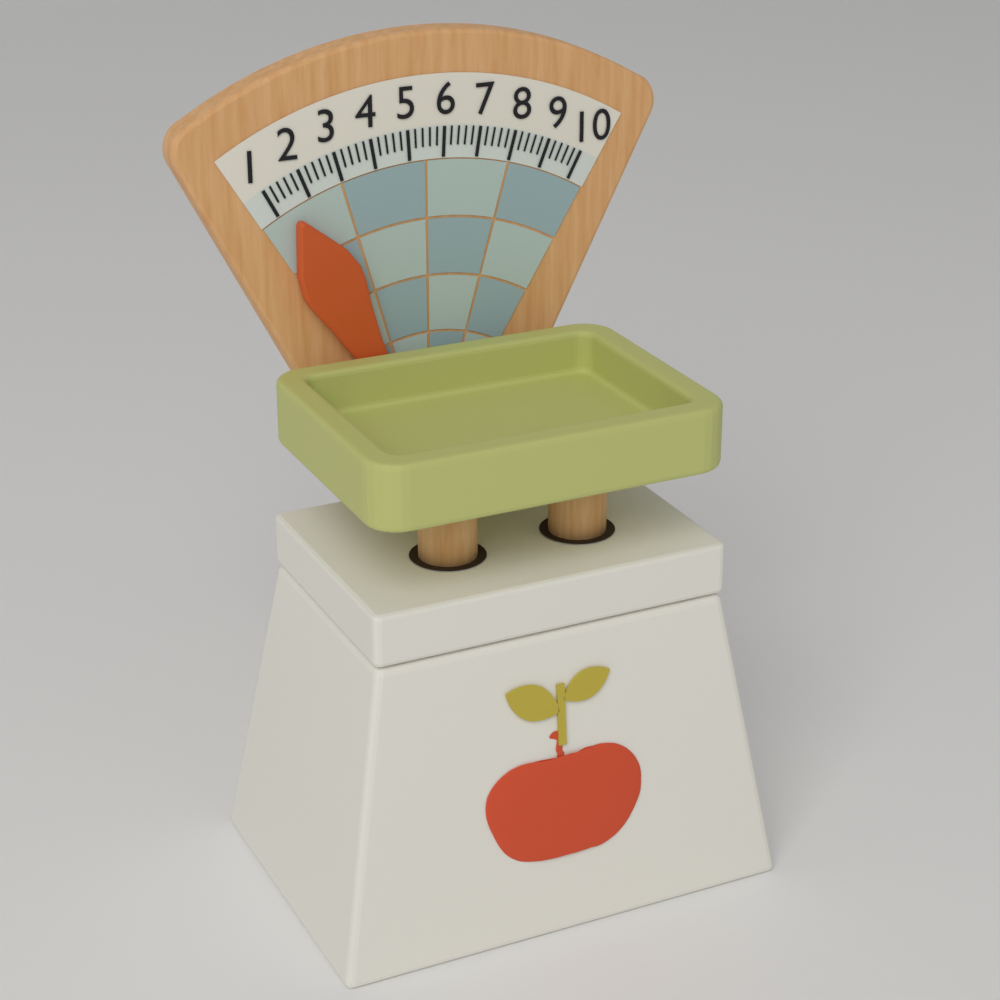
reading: 1.4 (no unit)
